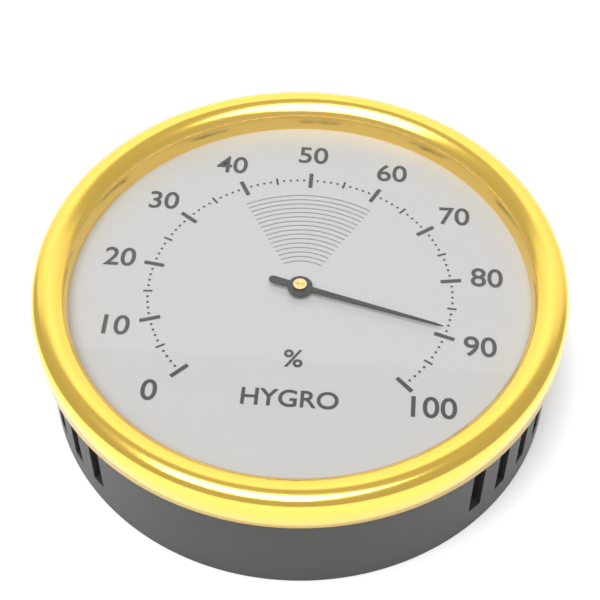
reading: 89 %
